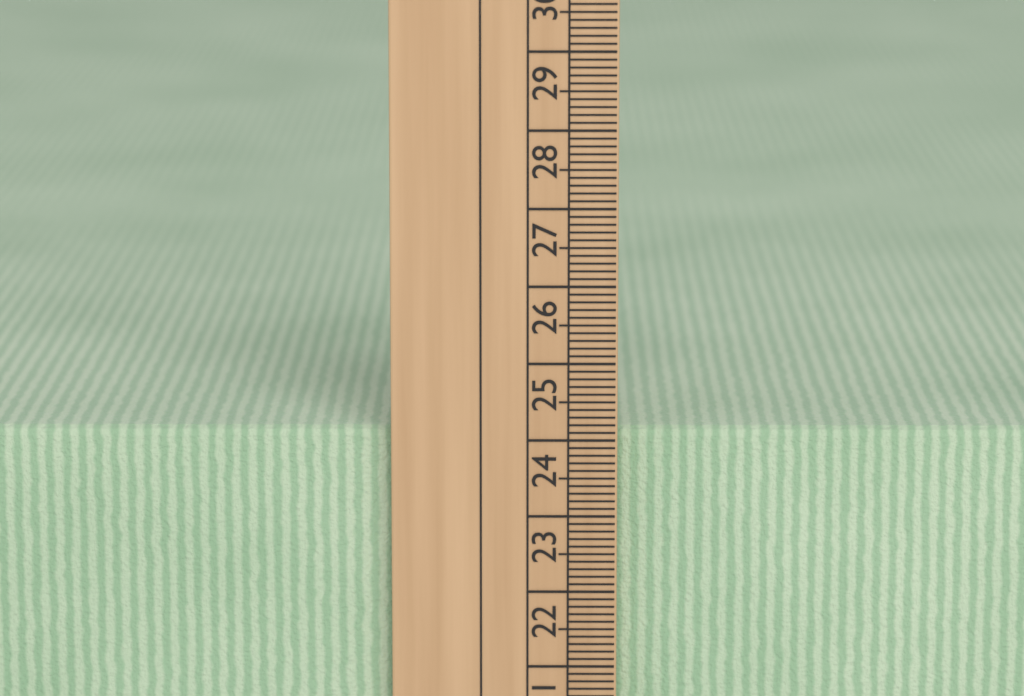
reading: 24.1 cm
